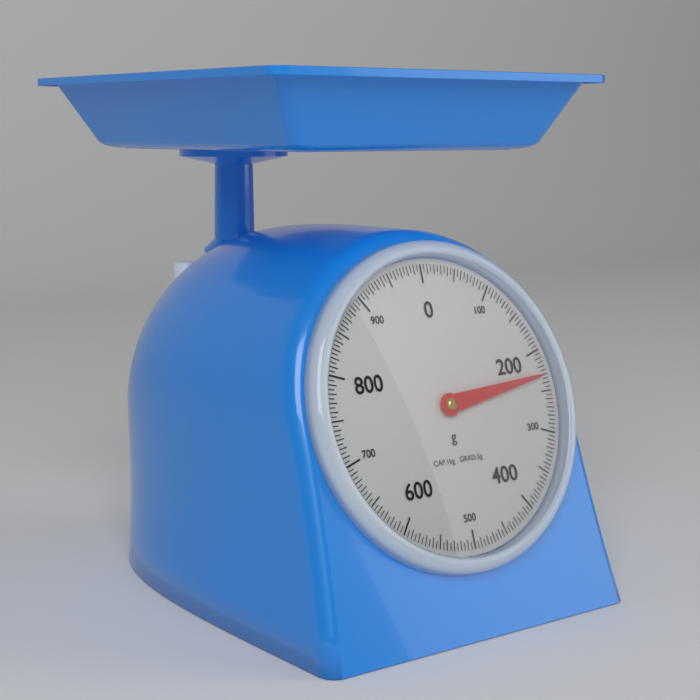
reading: 230 g
